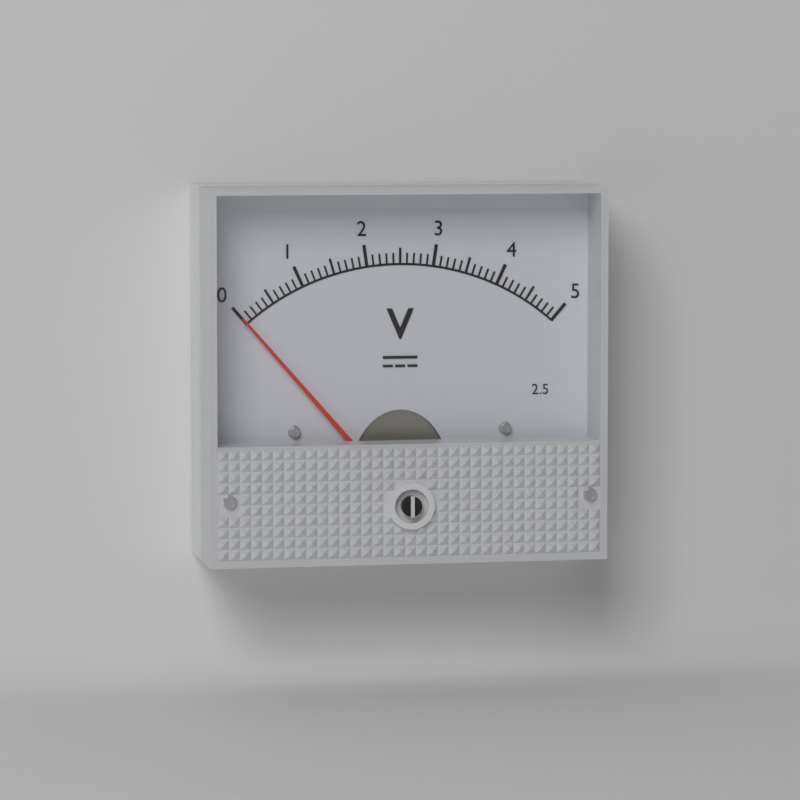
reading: 0.0 V
